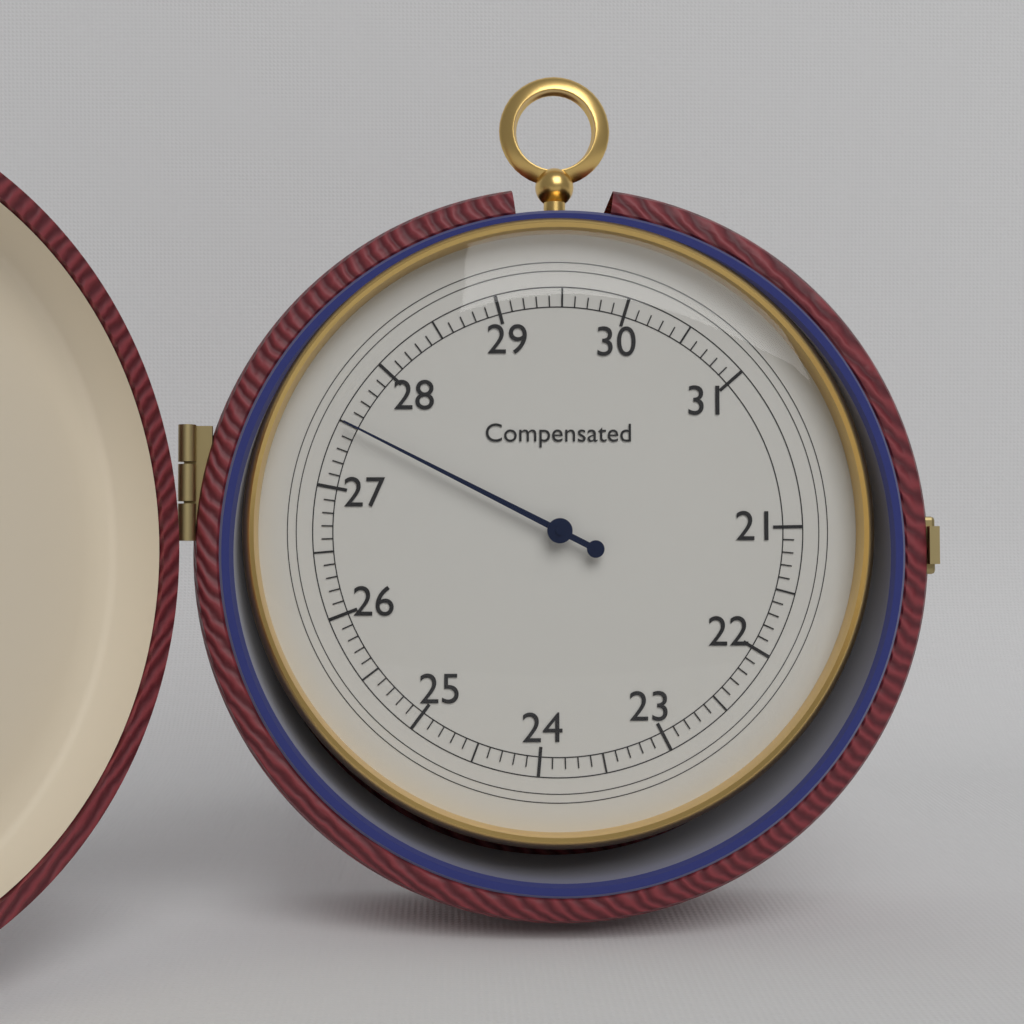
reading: 27.5 (no unit)
